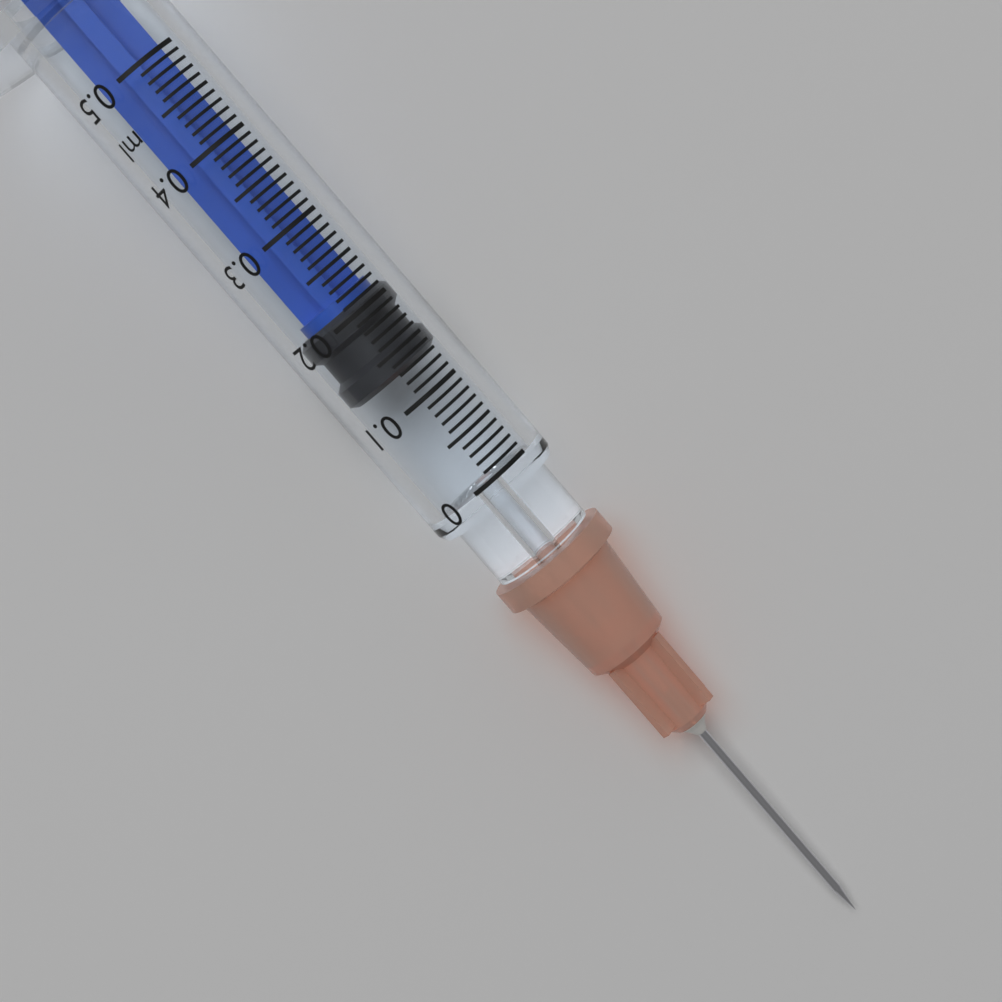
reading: 0.13 ml
